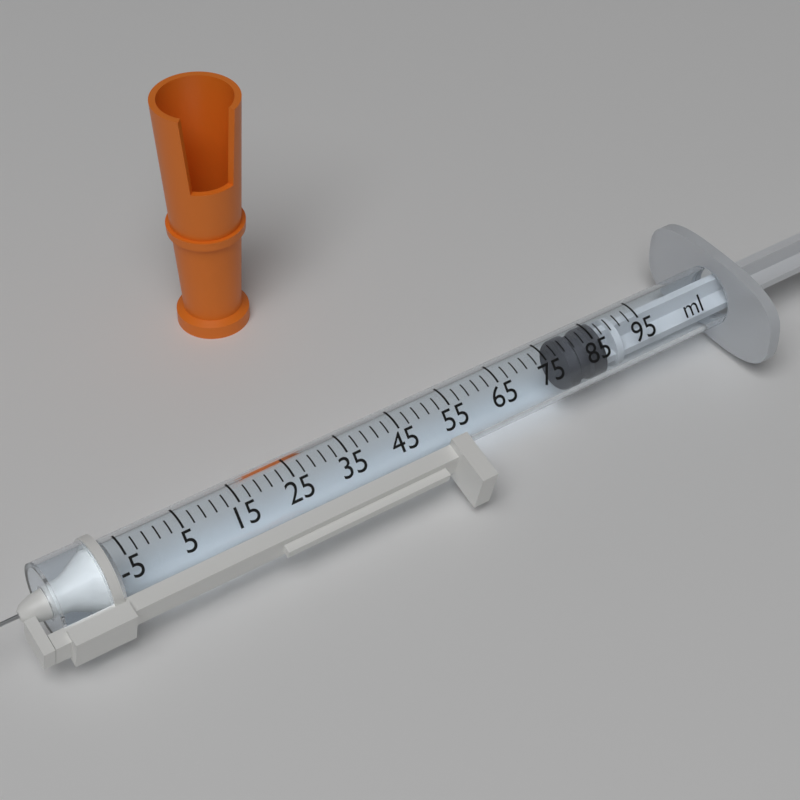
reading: 79 ml
